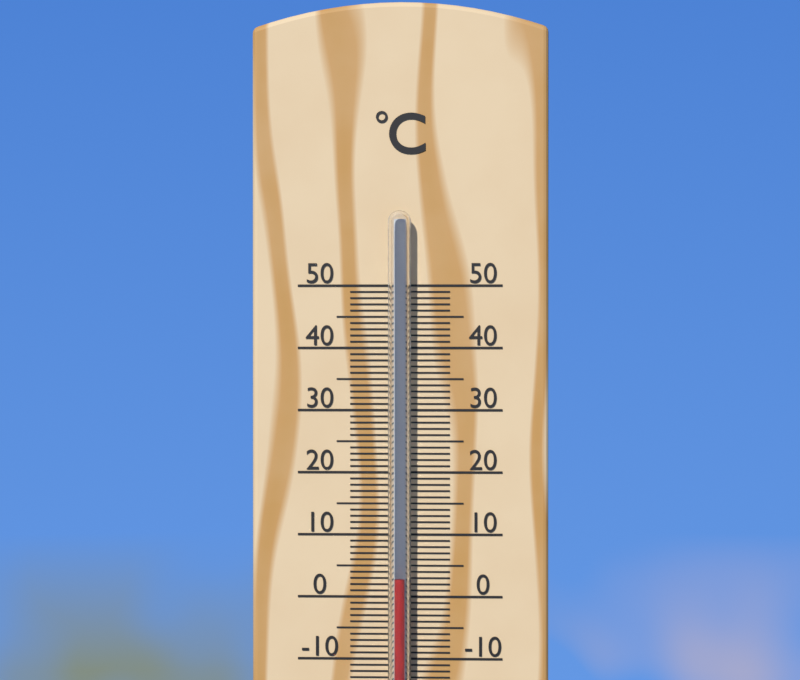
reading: 3 °C
